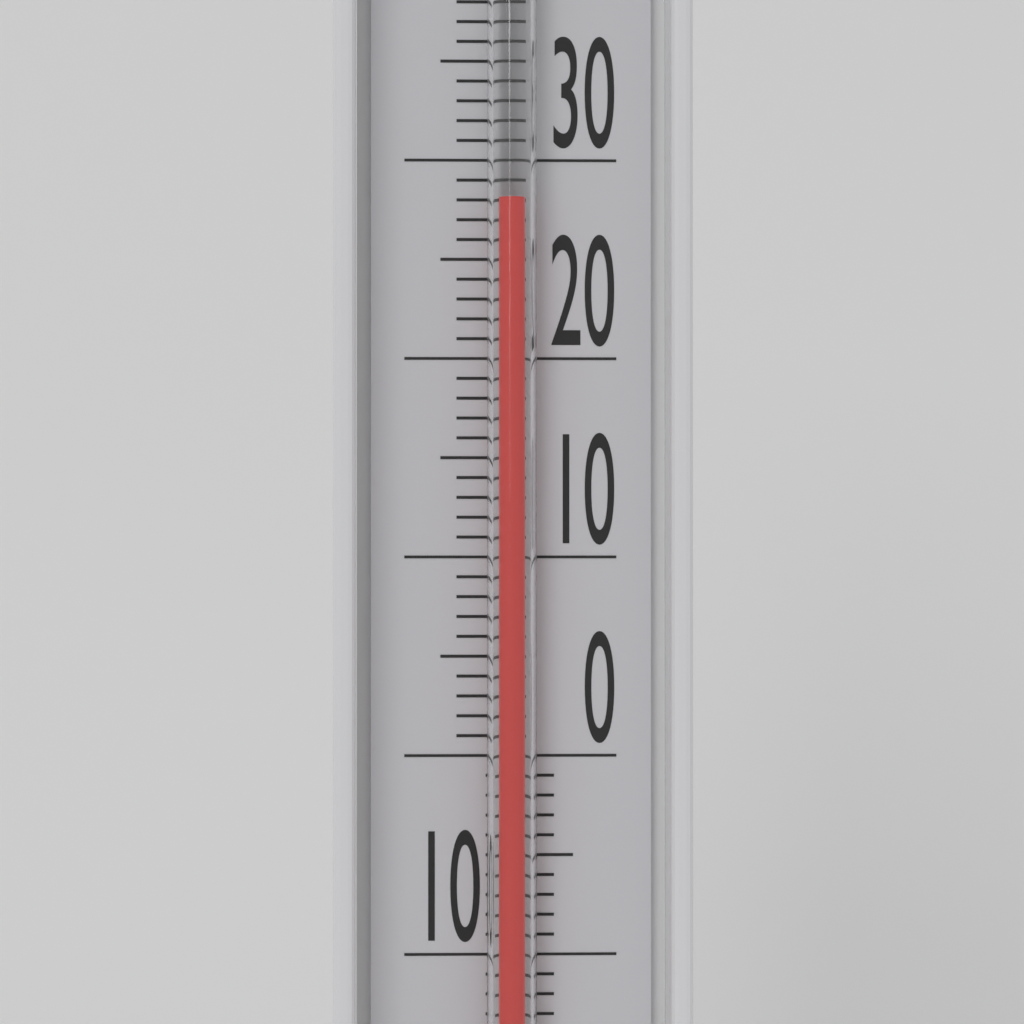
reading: 28 °C
